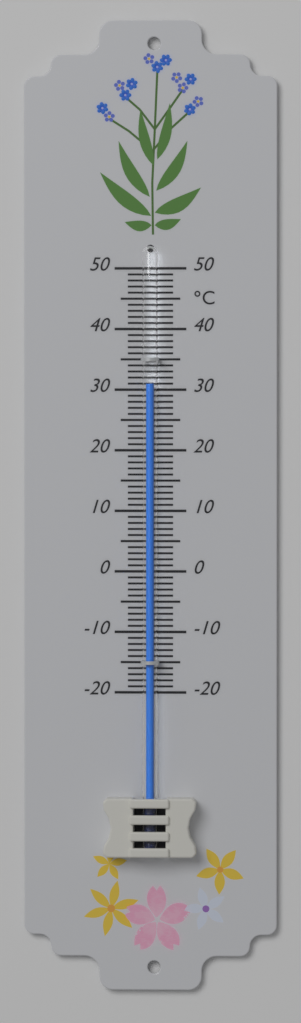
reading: 31 °C
